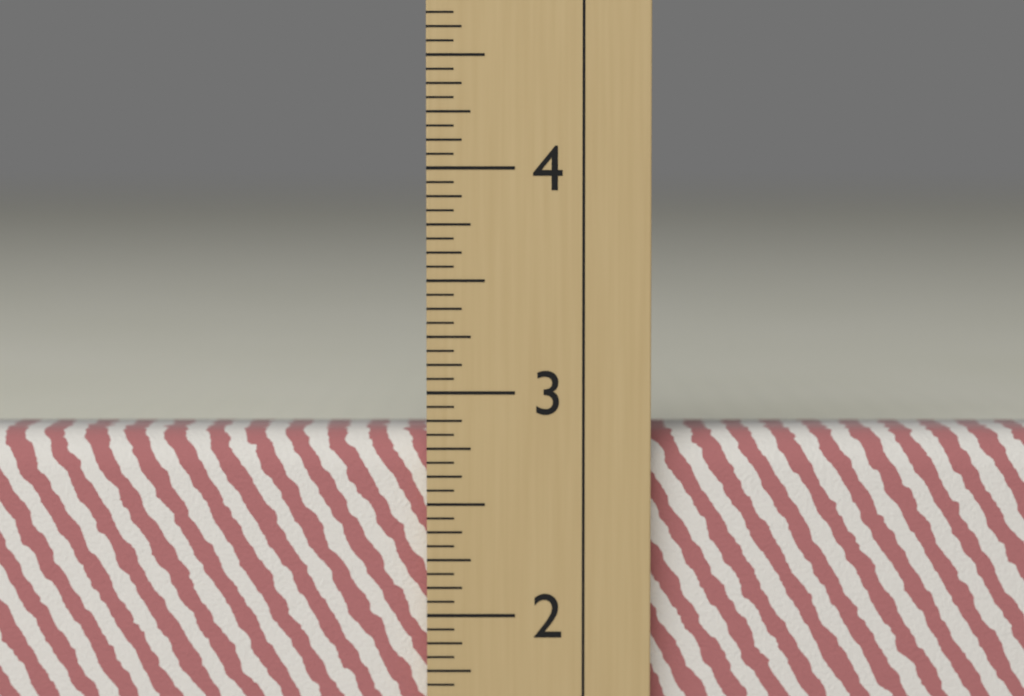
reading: 2.8125 in
